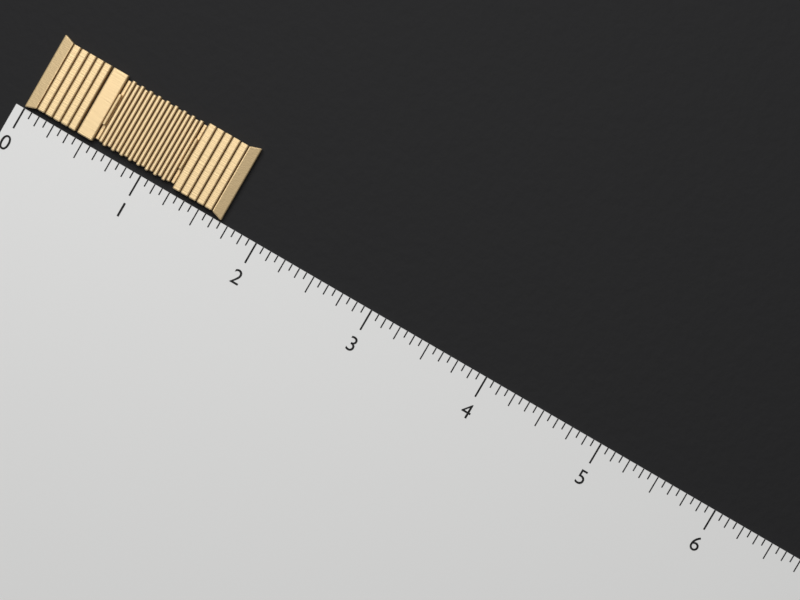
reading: 1.6875 (no unit)
